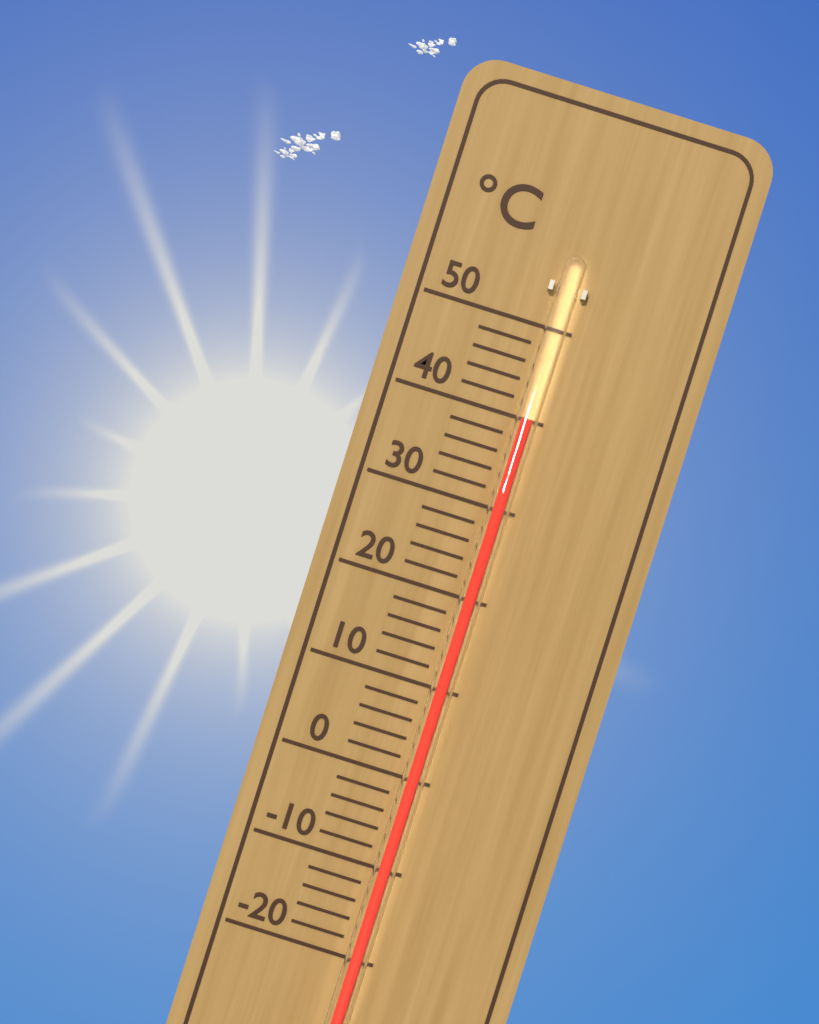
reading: 40 °C
